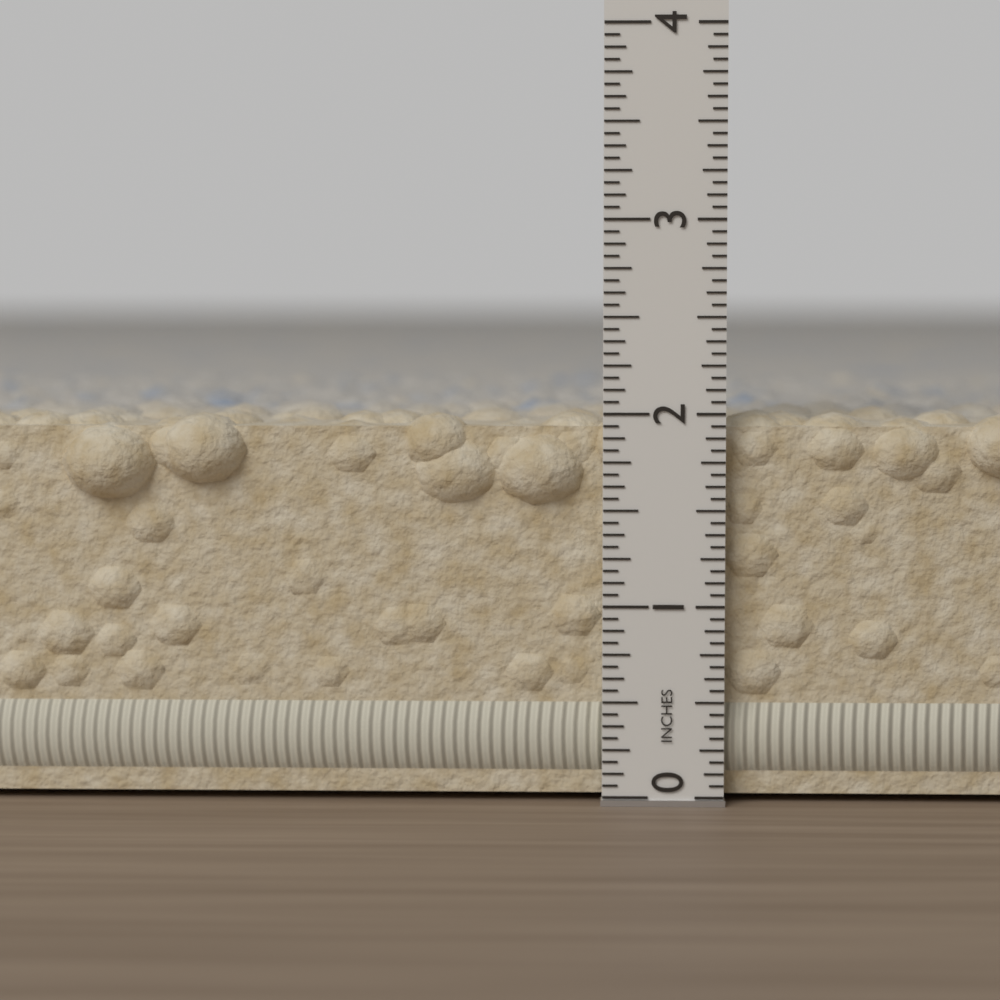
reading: 2.0000 in
